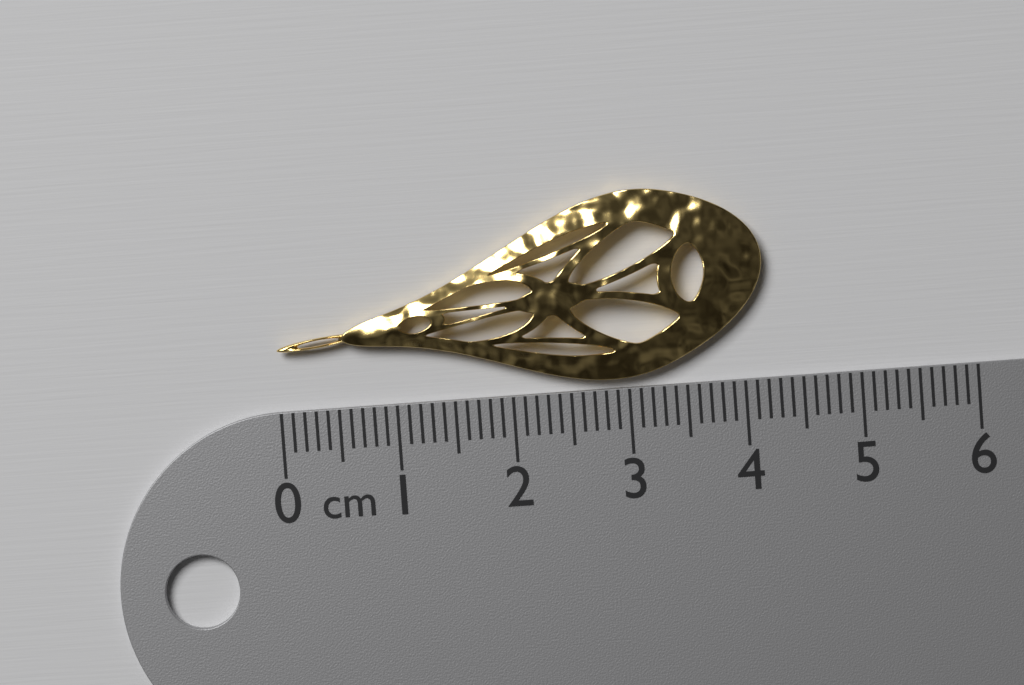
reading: 4.2 cm
